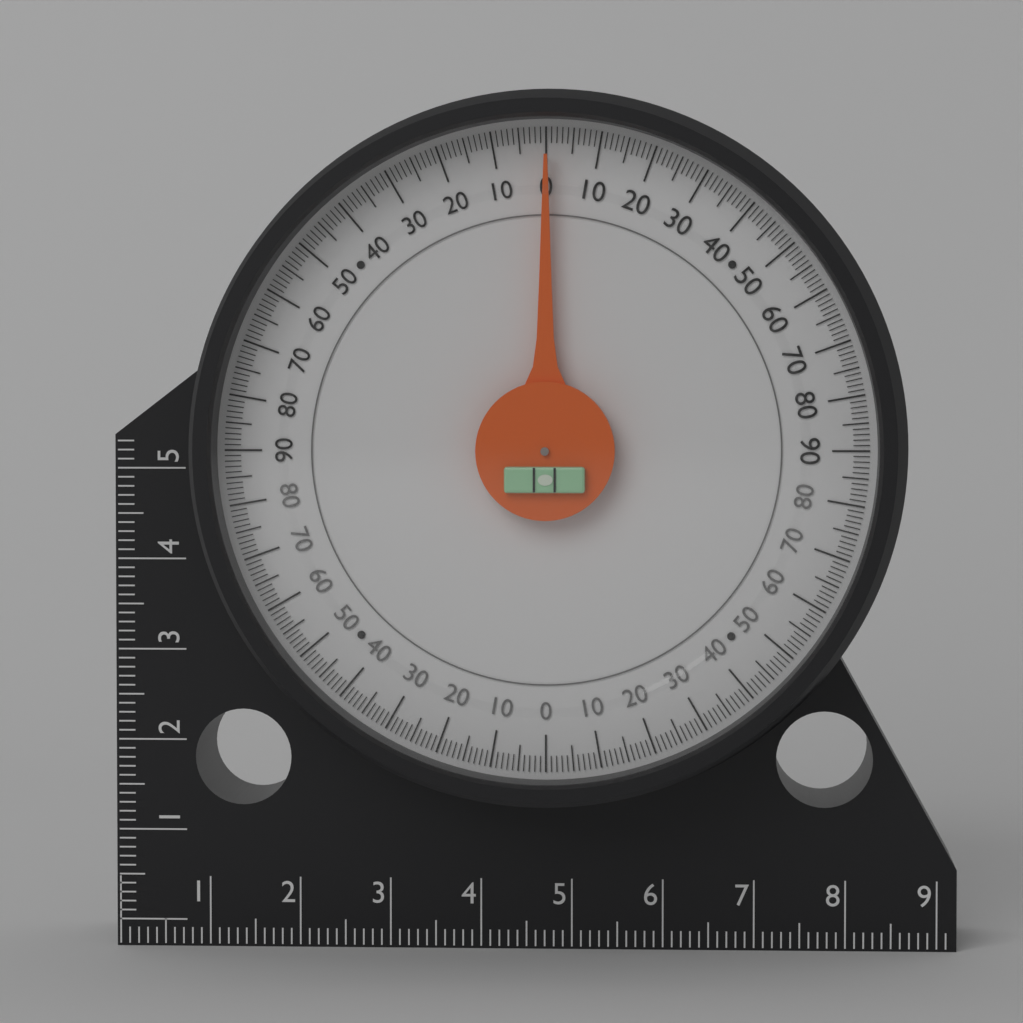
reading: 0 (no unit)
